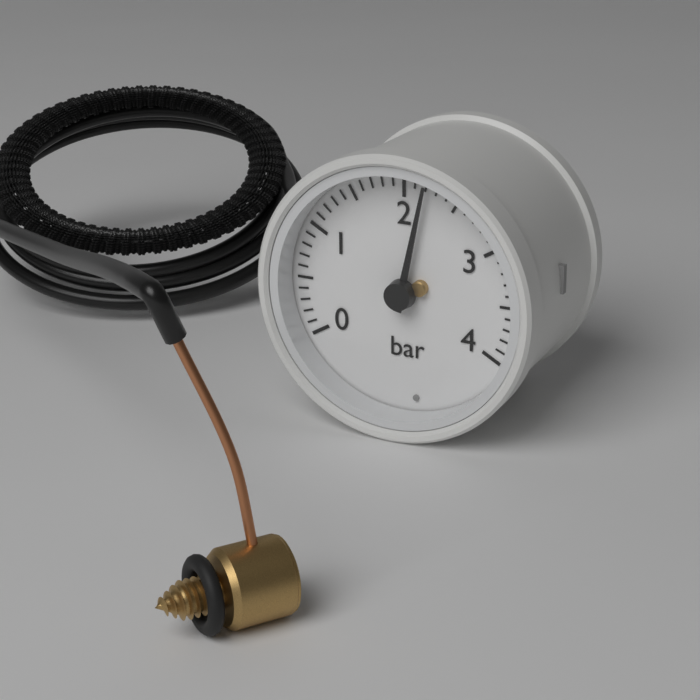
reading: 2.2 bar
